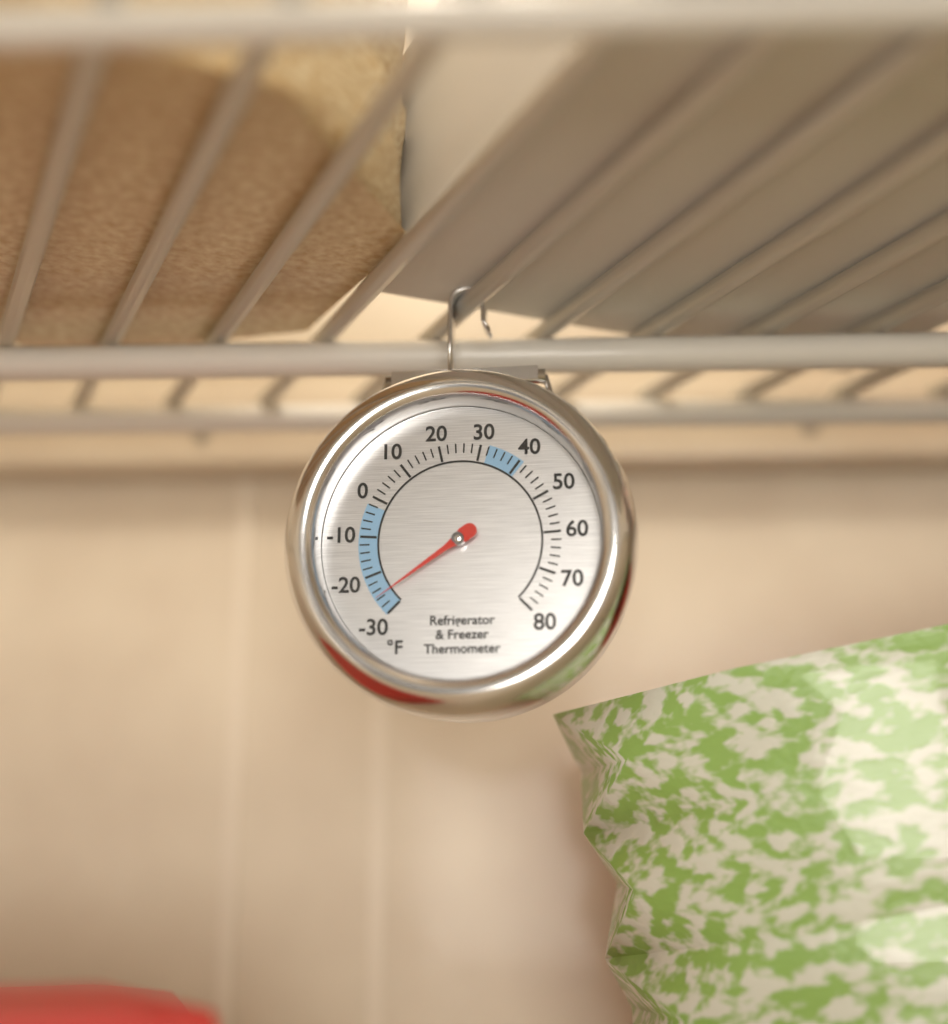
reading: -26 °F
